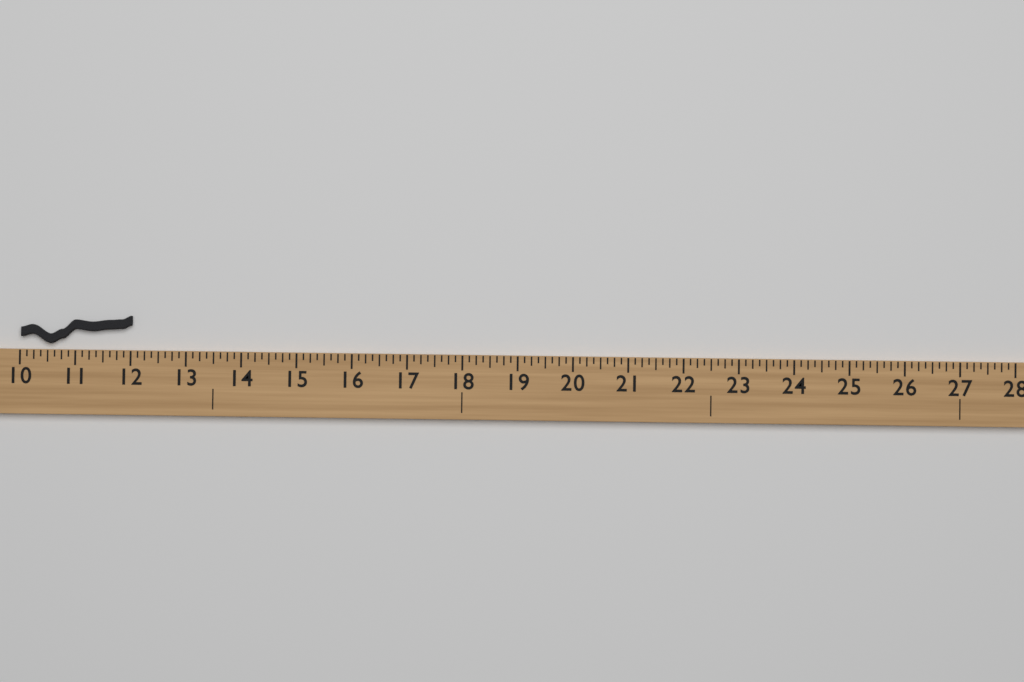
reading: 12.000 (no unit)
